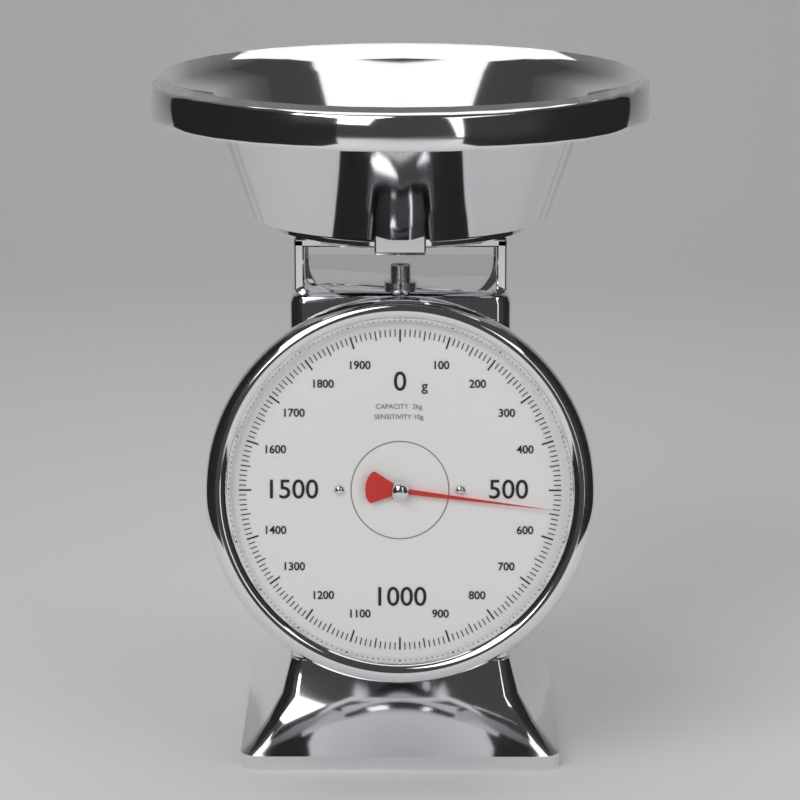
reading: 540 g
